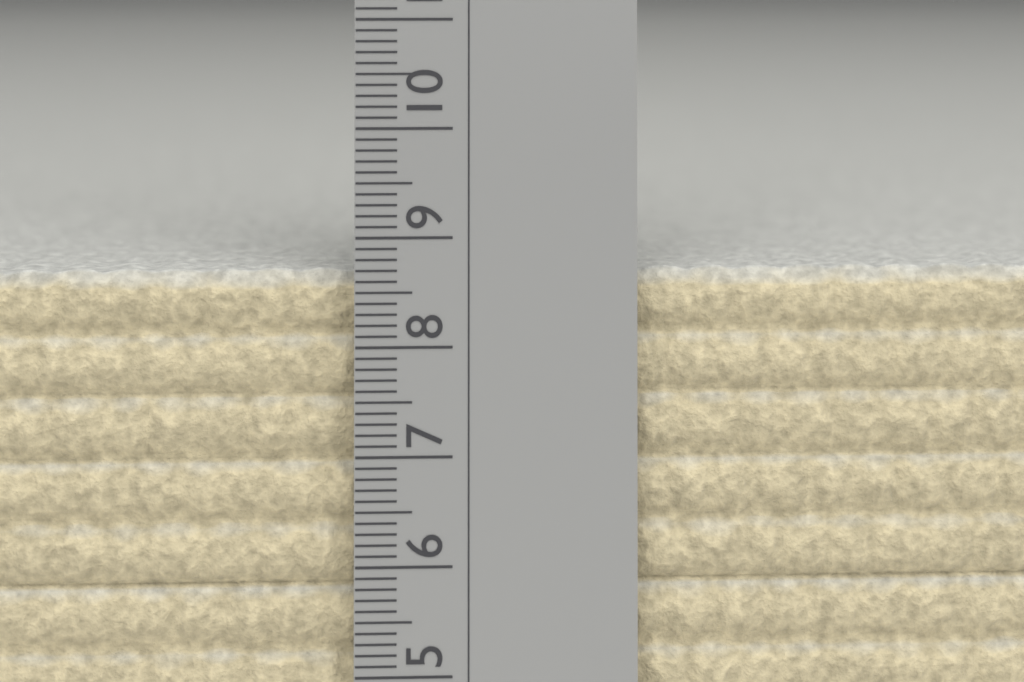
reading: 8.7 cm
